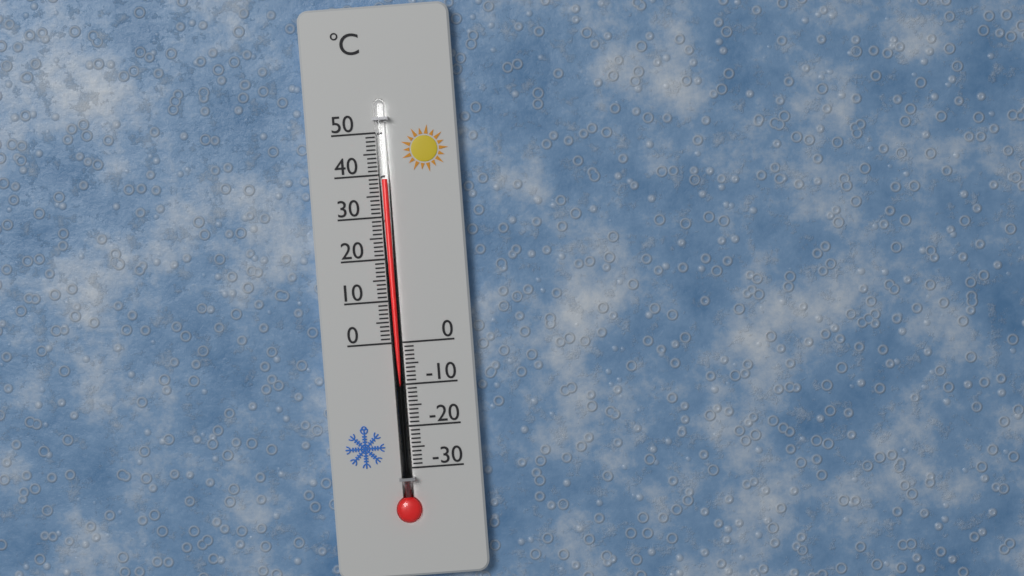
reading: 39 °C
